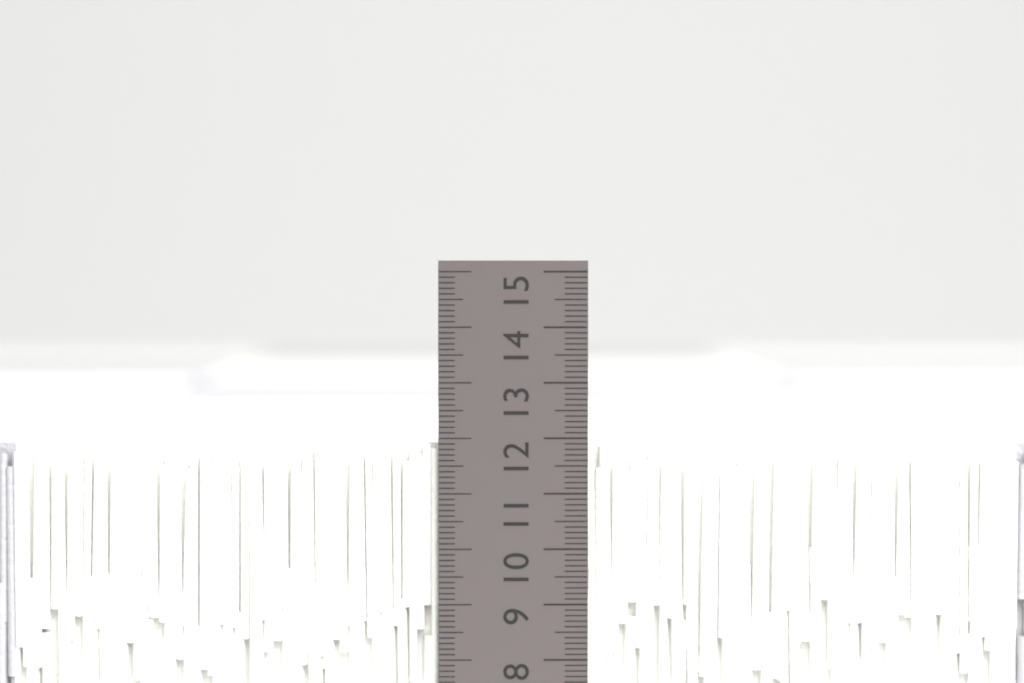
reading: 11.9 cm
